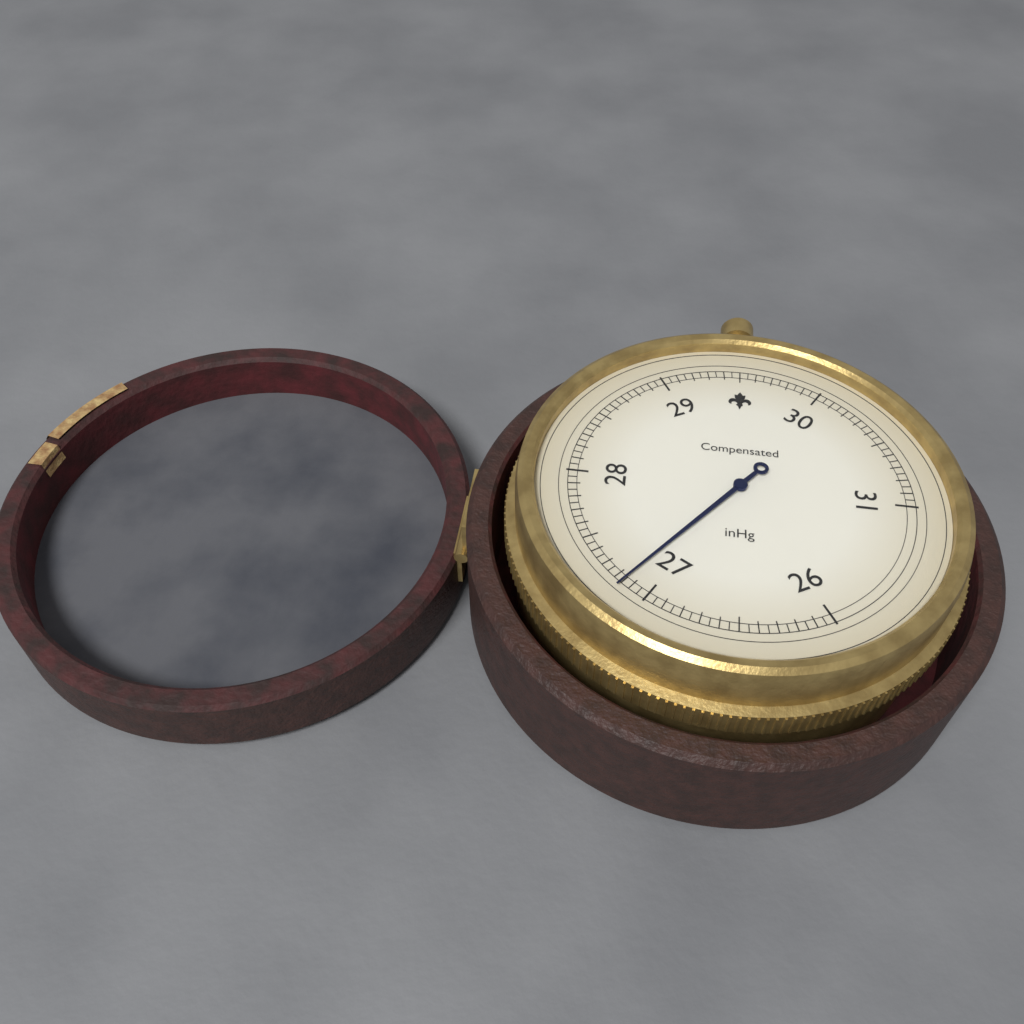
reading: 27.15 inHg
